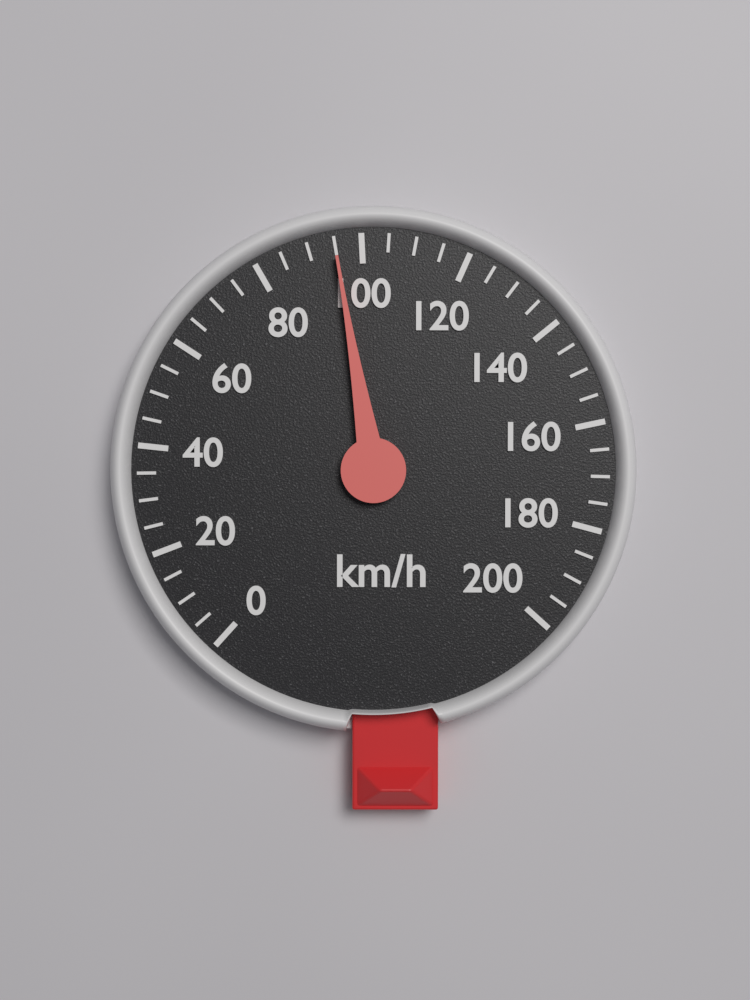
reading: 95 km/h
